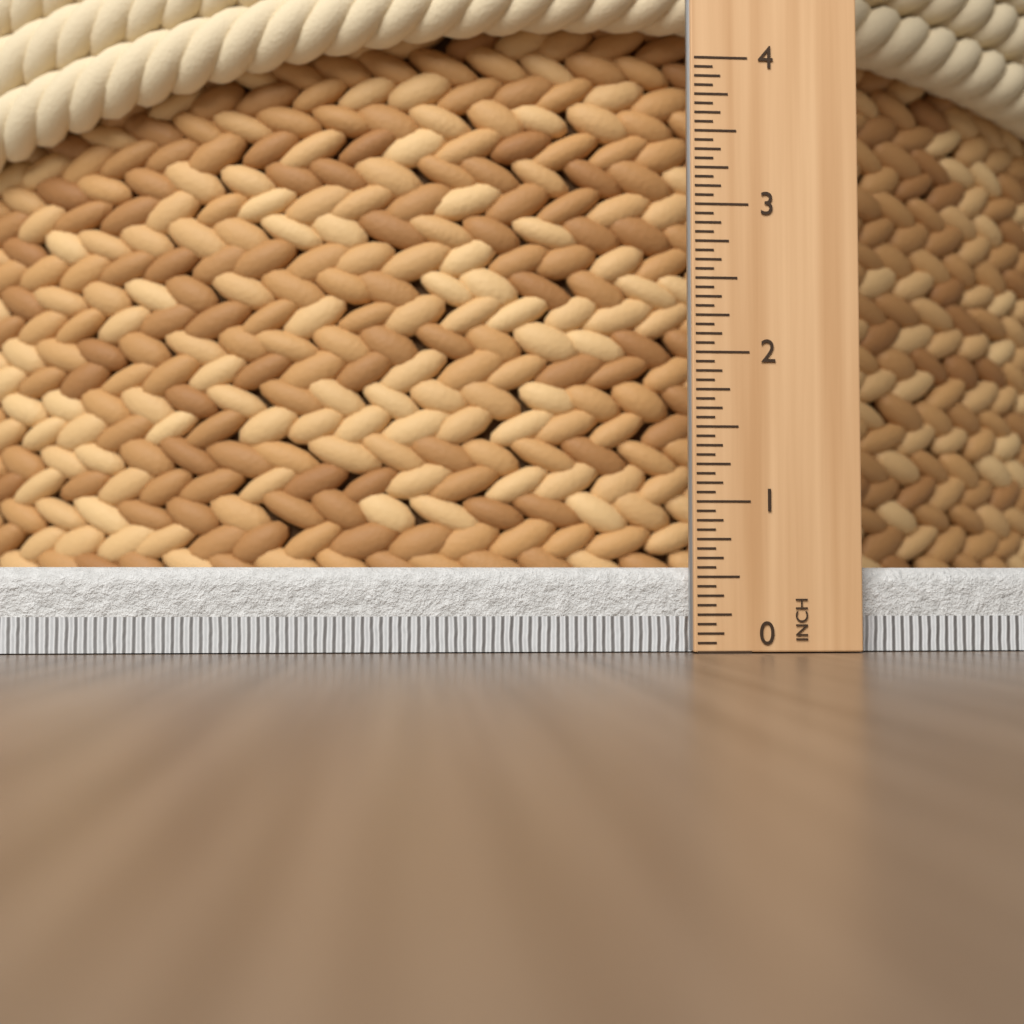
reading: 0.5625 in
